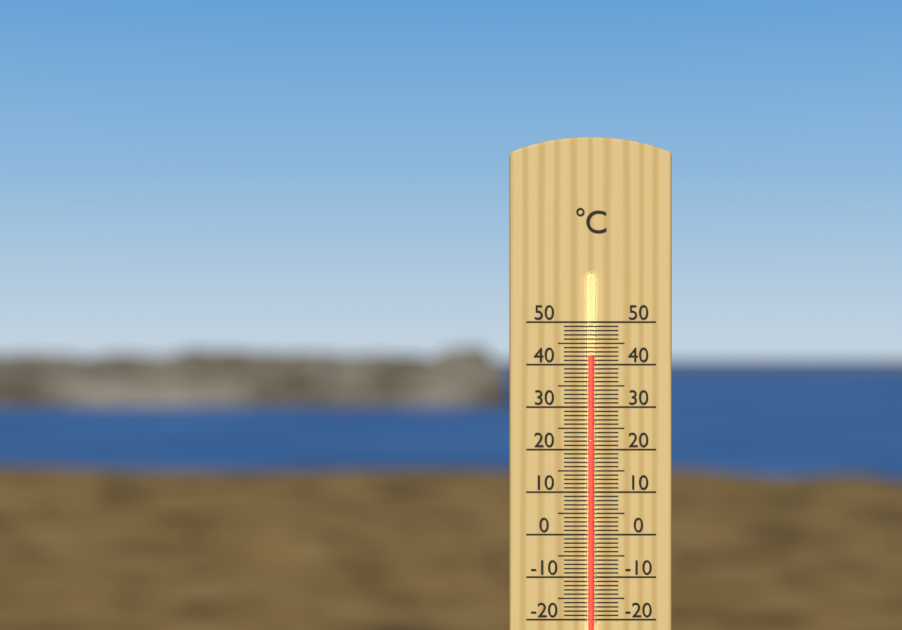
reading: 42 °C
